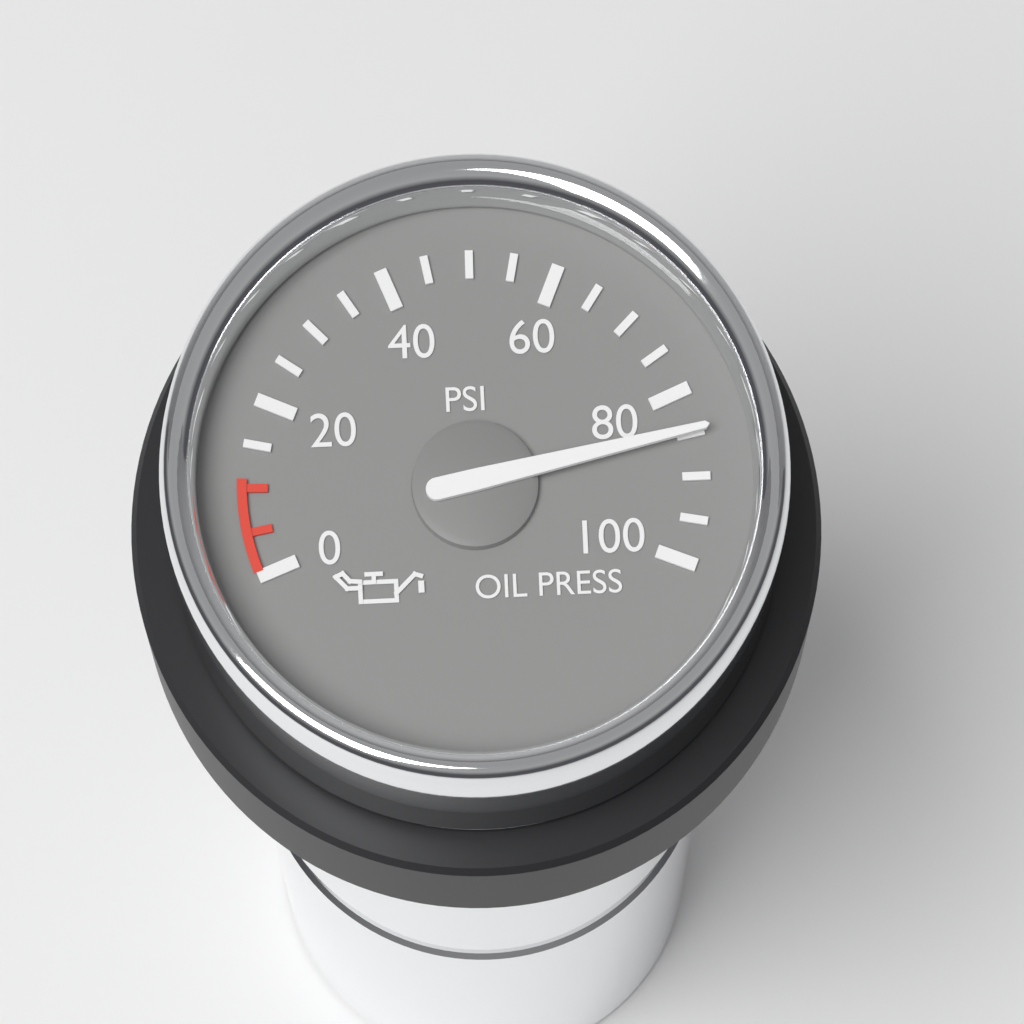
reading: 85 psi
